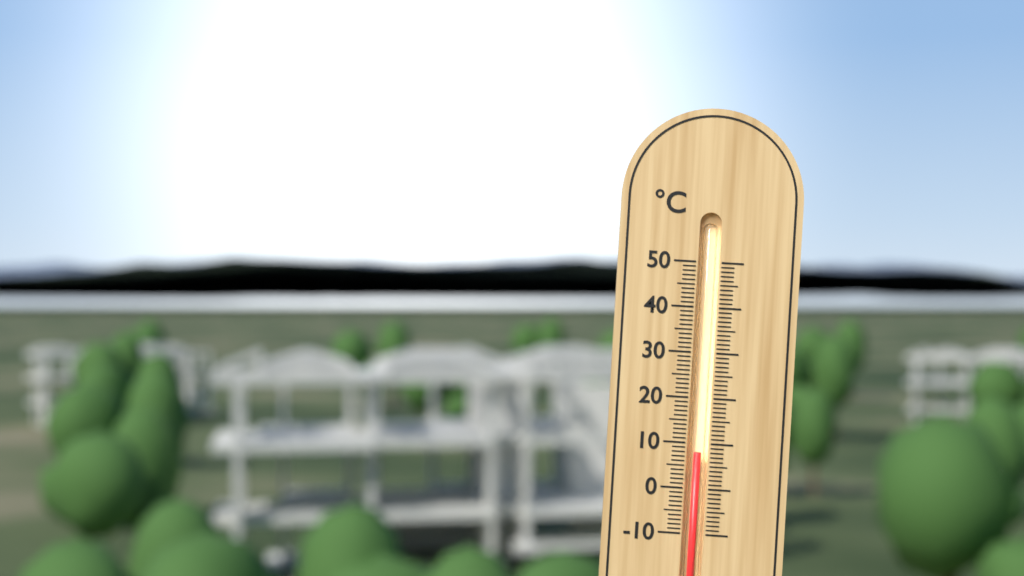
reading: 8 °C
